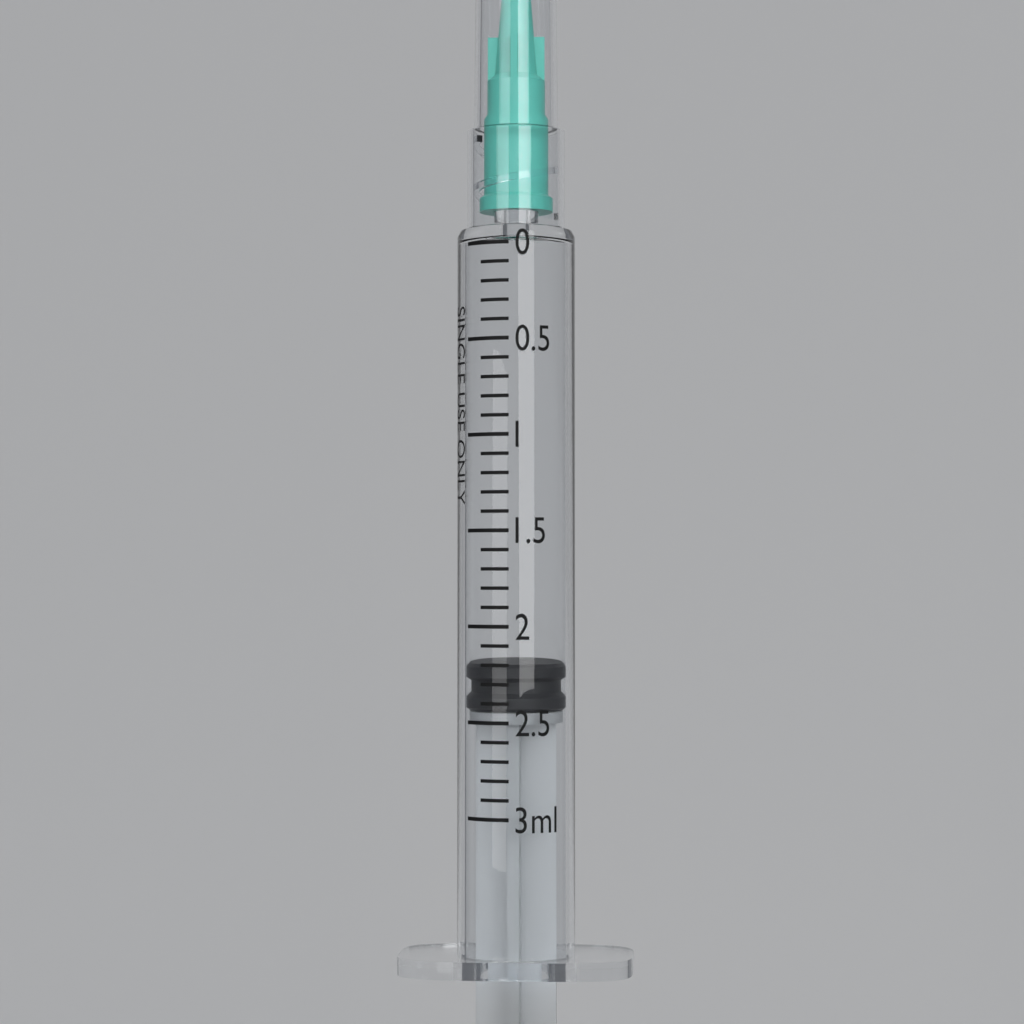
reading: 2.2 ml
